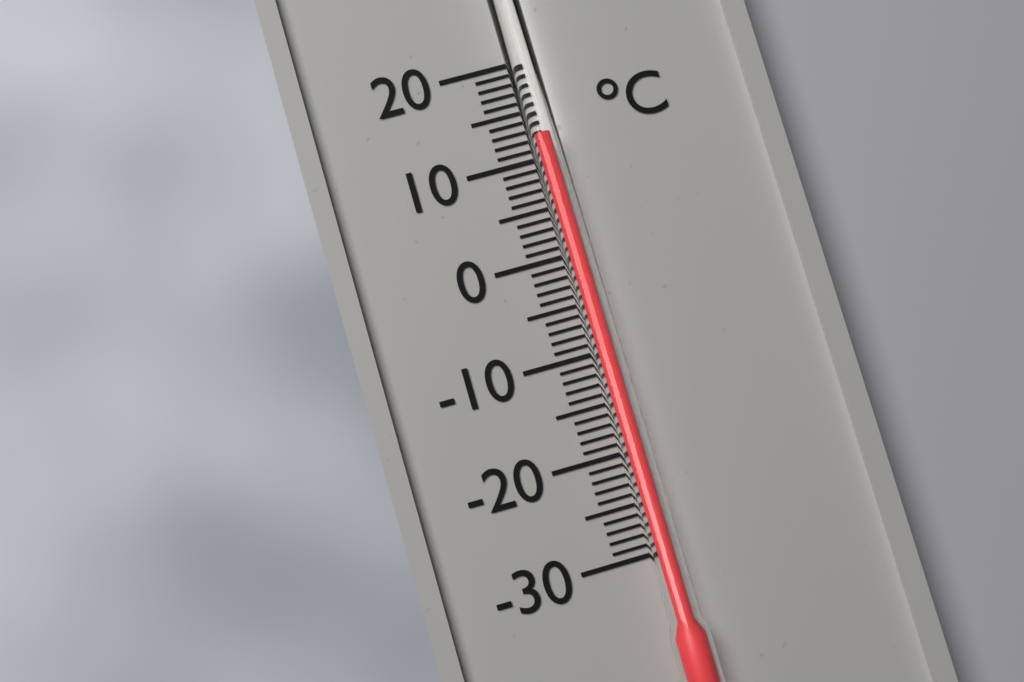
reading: 12 °C
